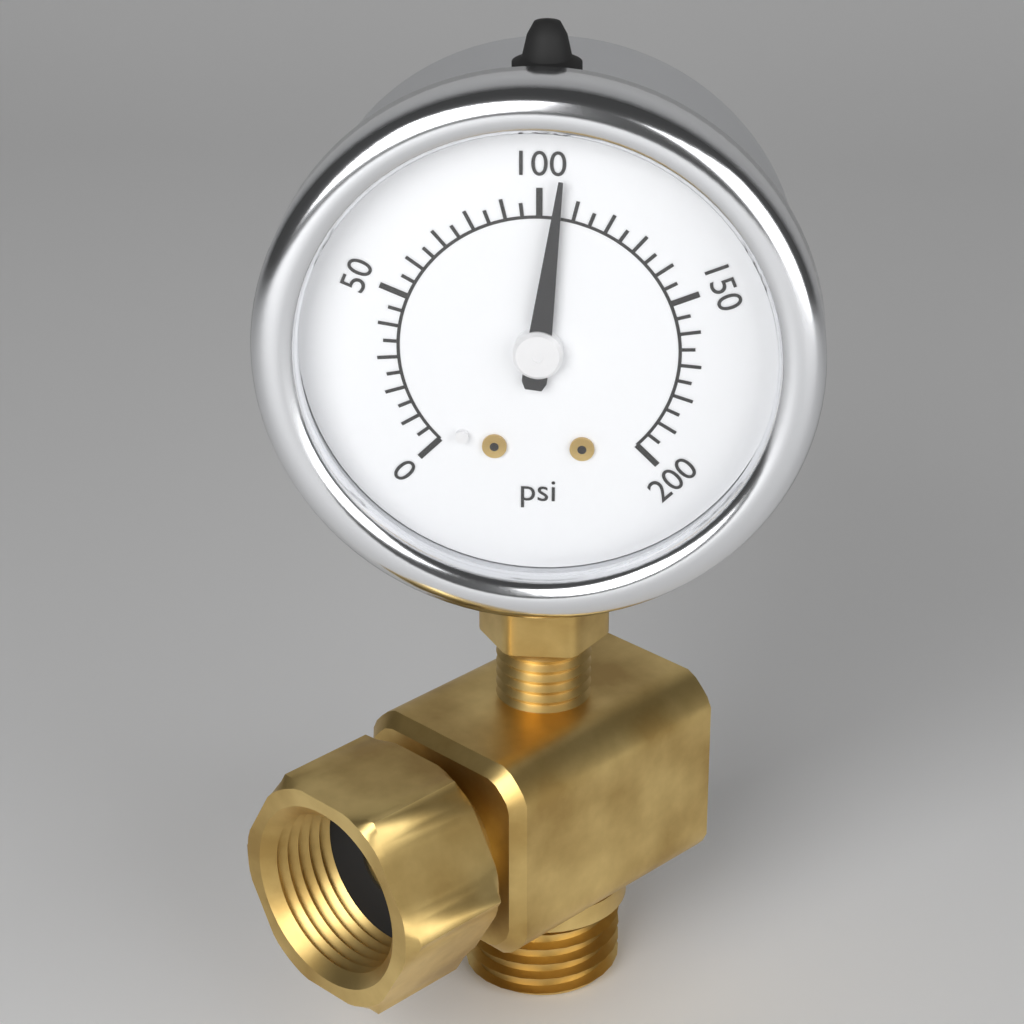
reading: 105 psi
